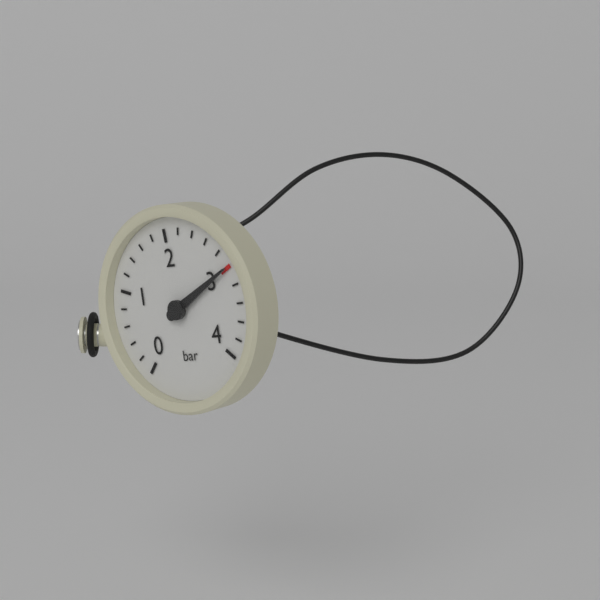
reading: 3.0 bar
